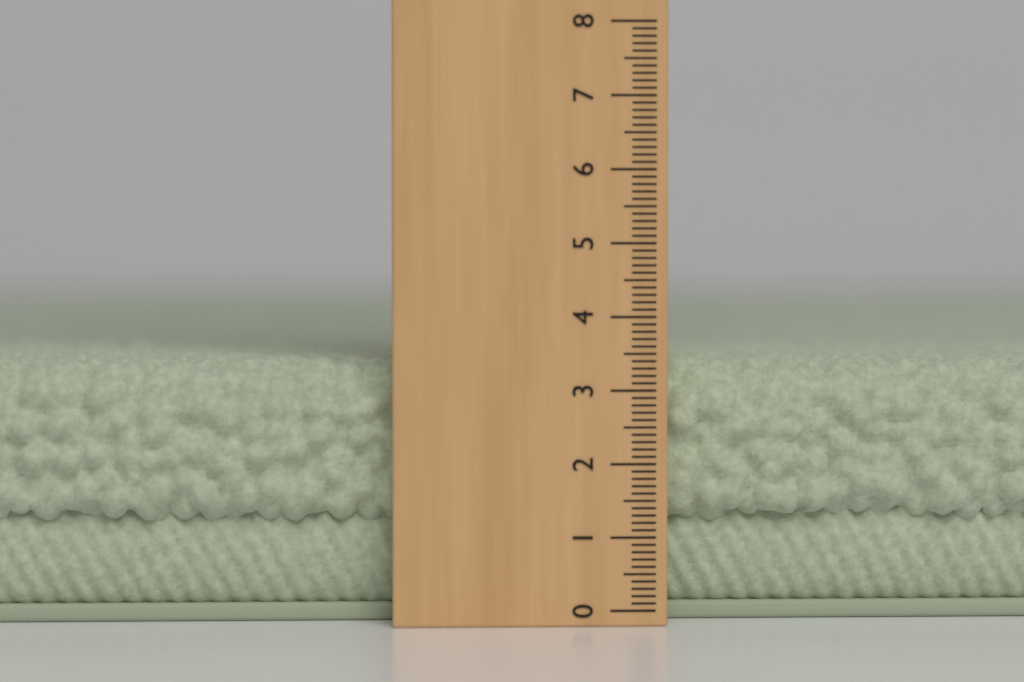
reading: 3.4 (no unit)
